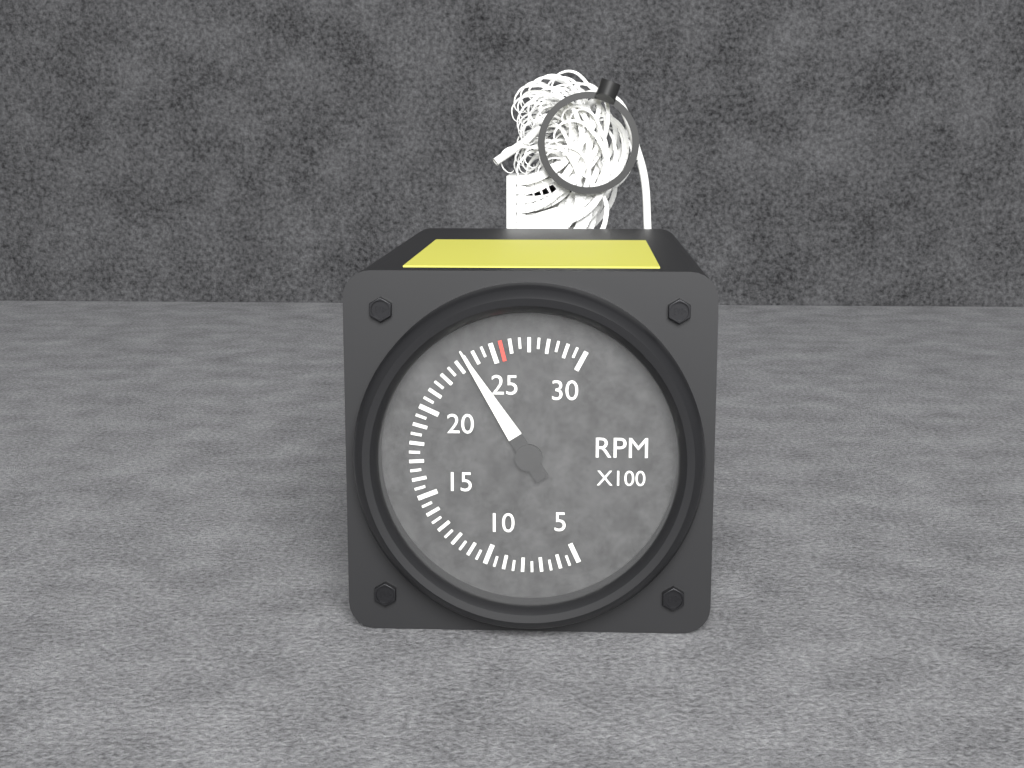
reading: 2350 RPM
